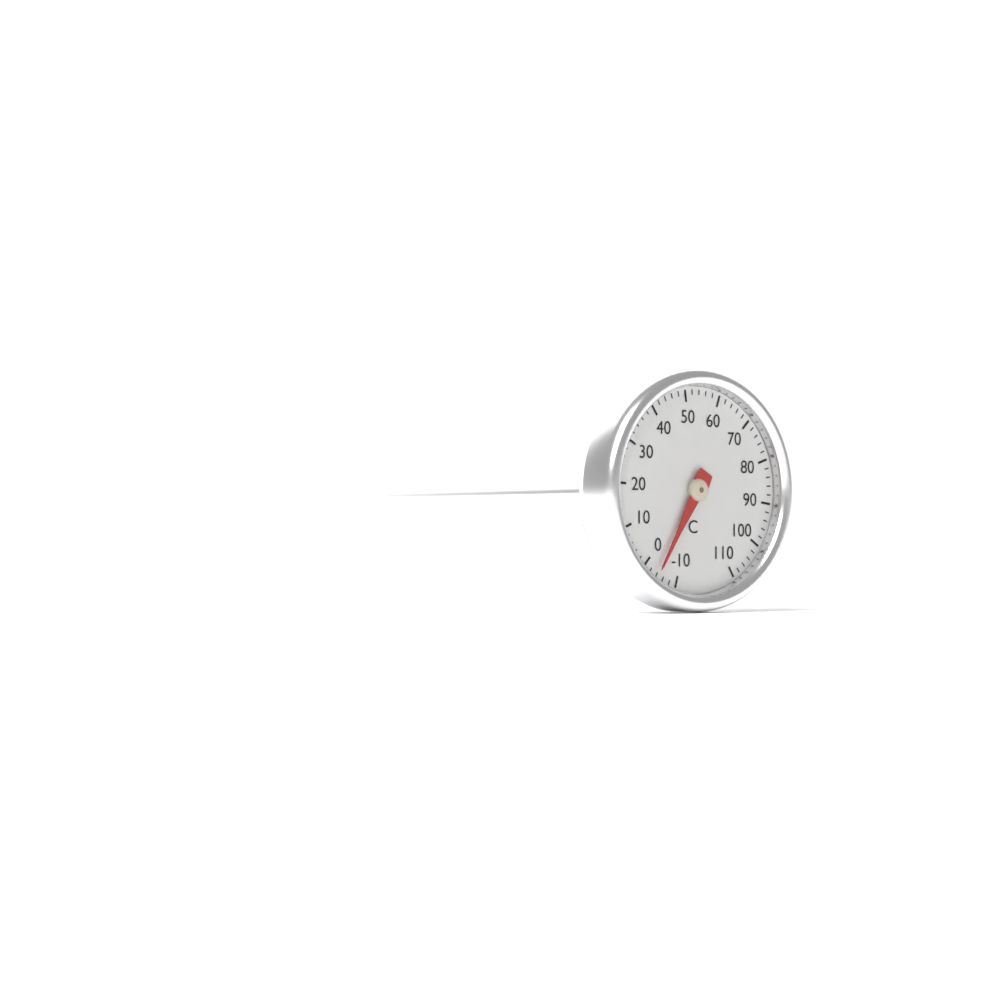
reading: -4 °C
